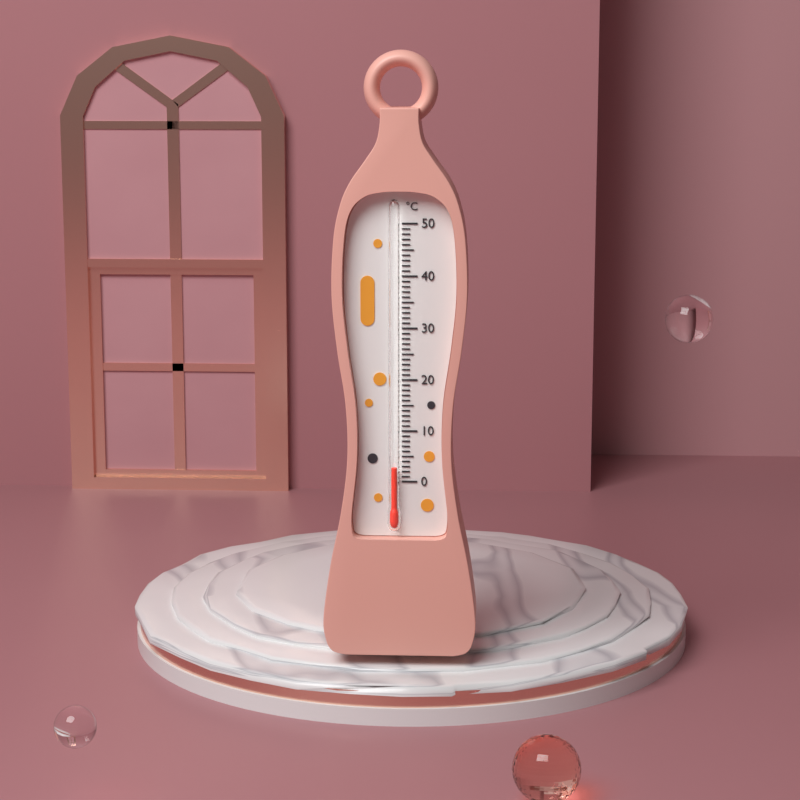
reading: 3 °C
